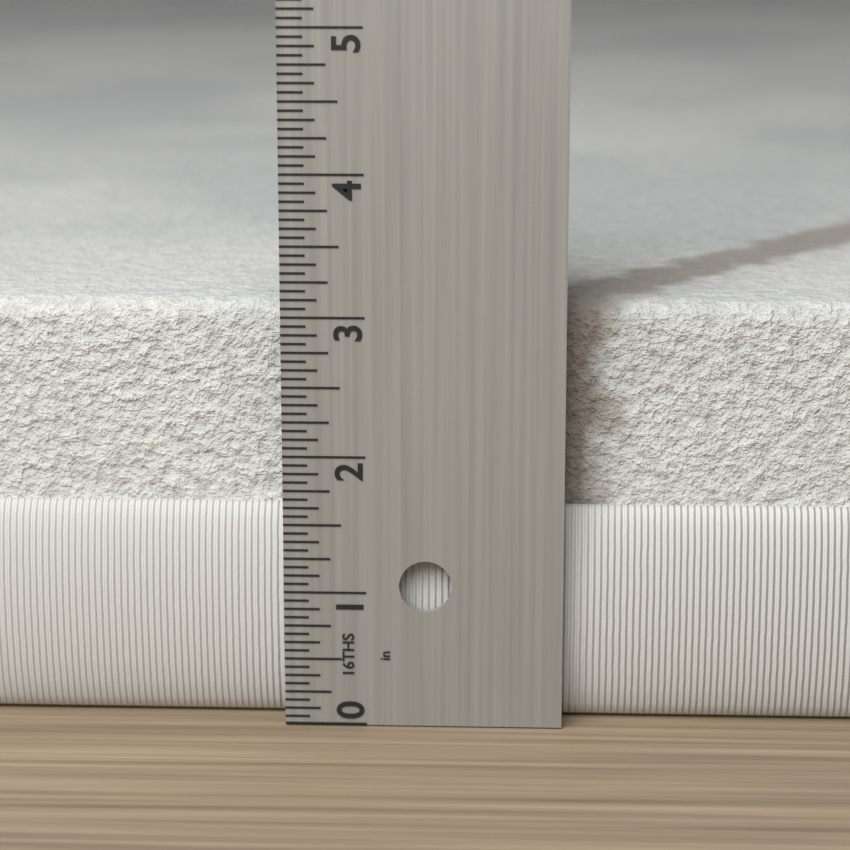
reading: 3.0625 in
